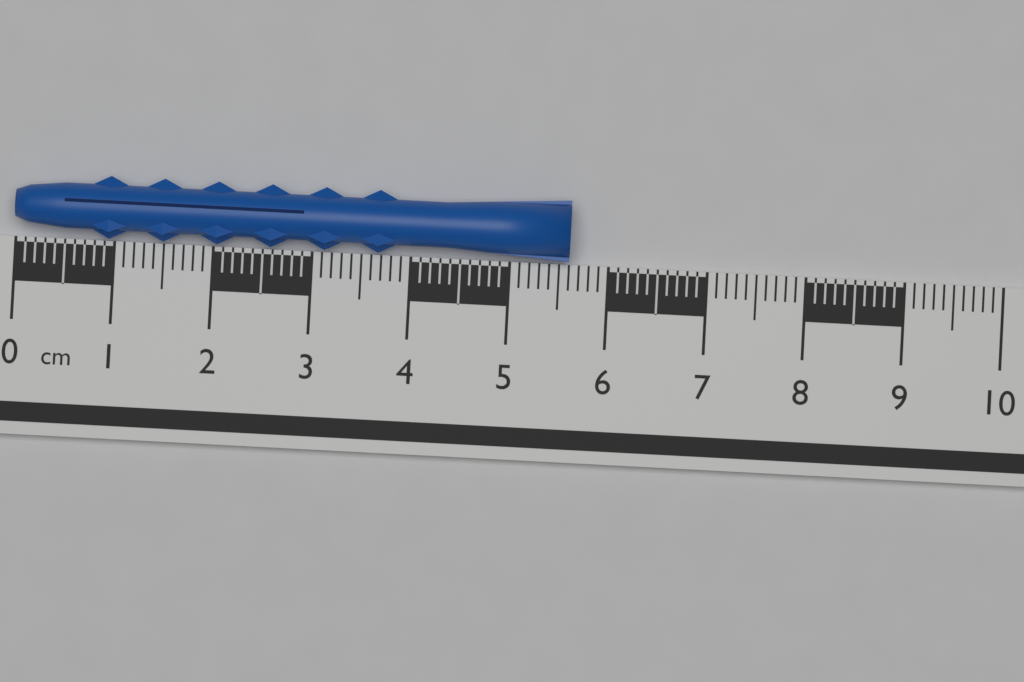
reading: 5.6 cm
